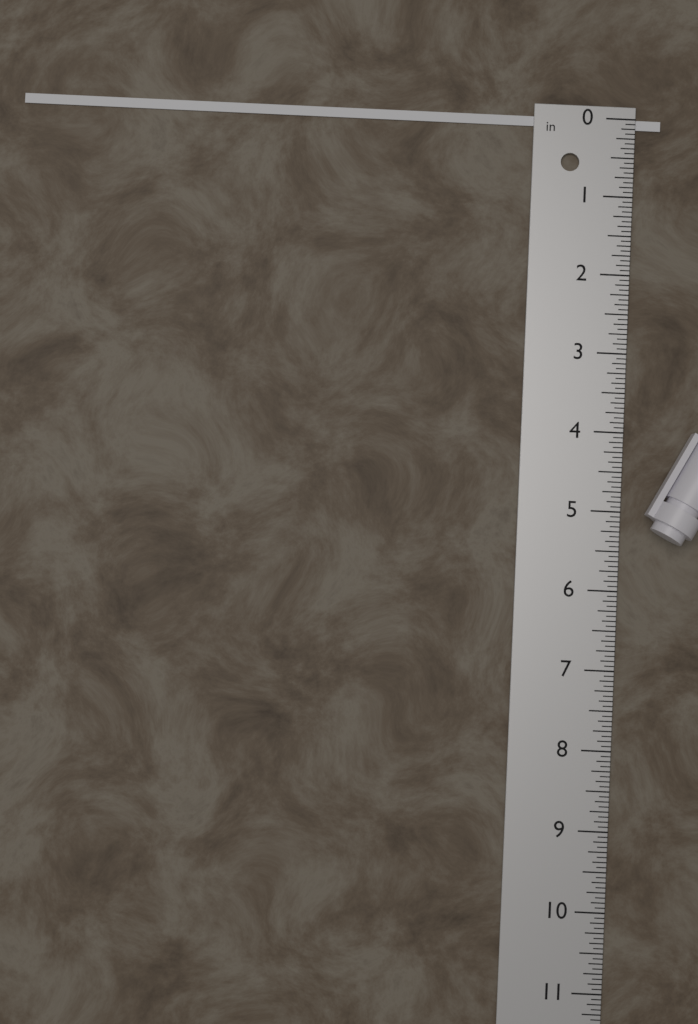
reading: 0.1250 in
